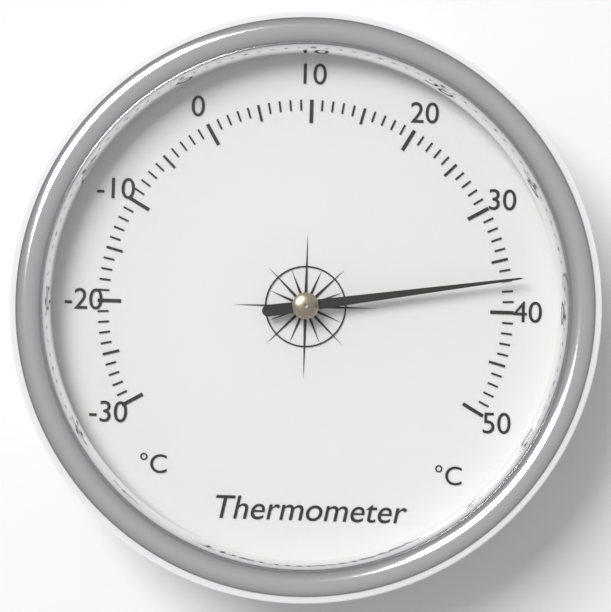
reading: 37 °C
